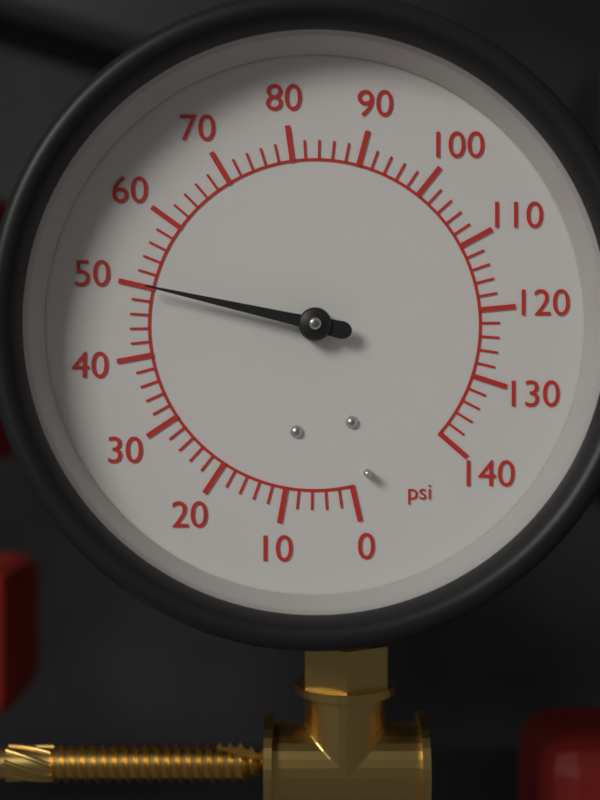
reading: 50 psi
